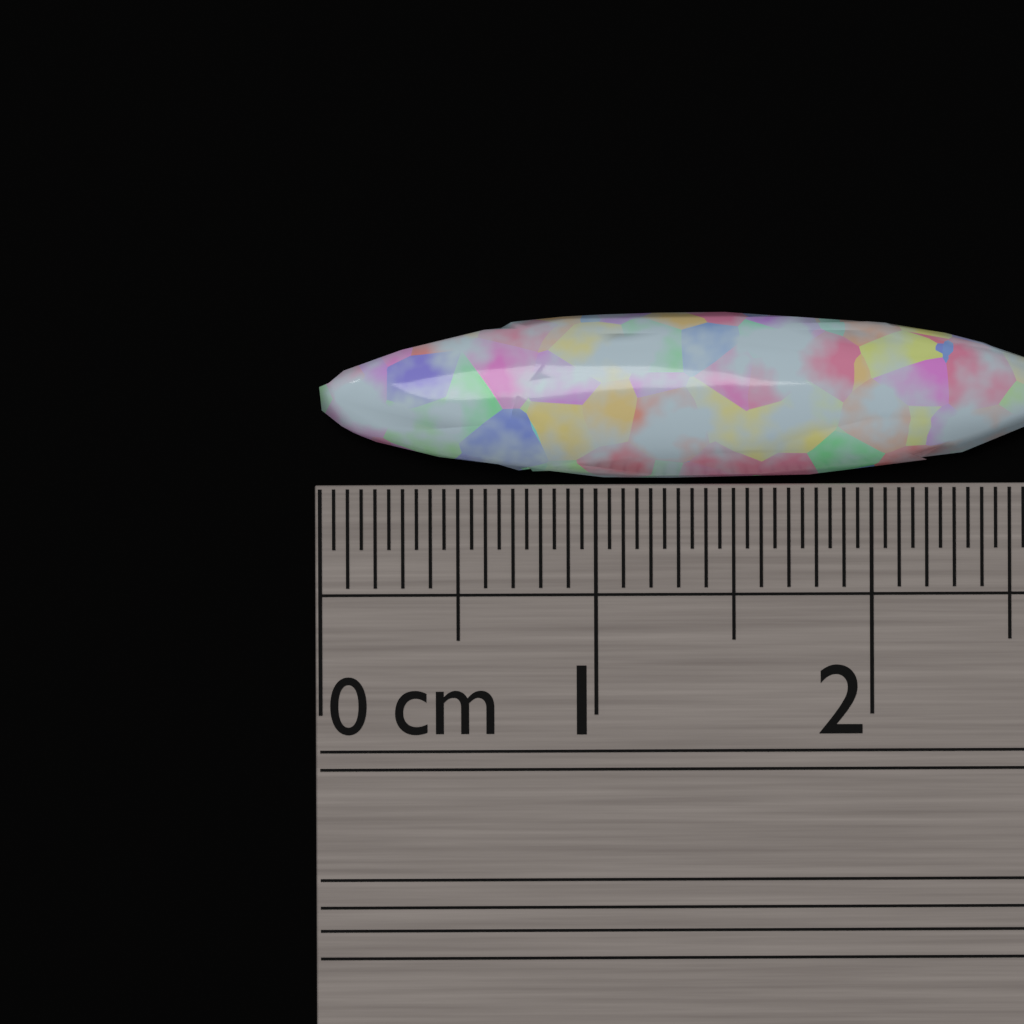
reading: 2.70 cm
